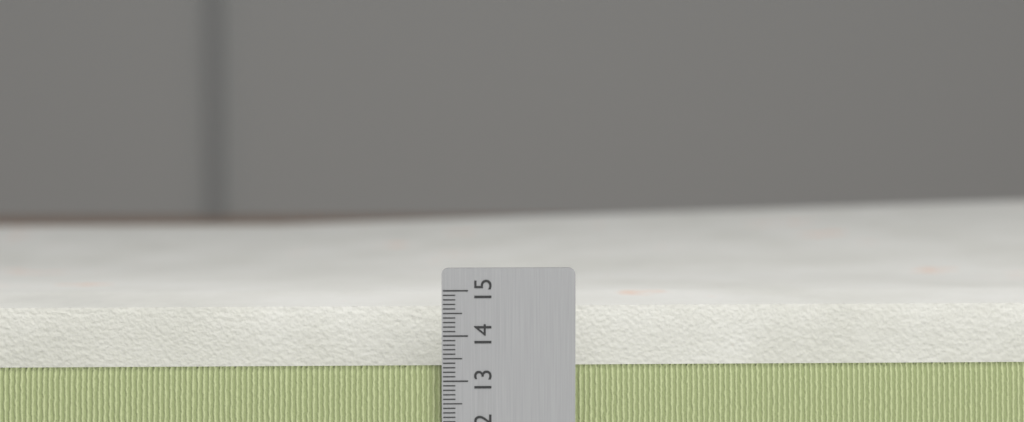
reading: 14.3 (no unit)
